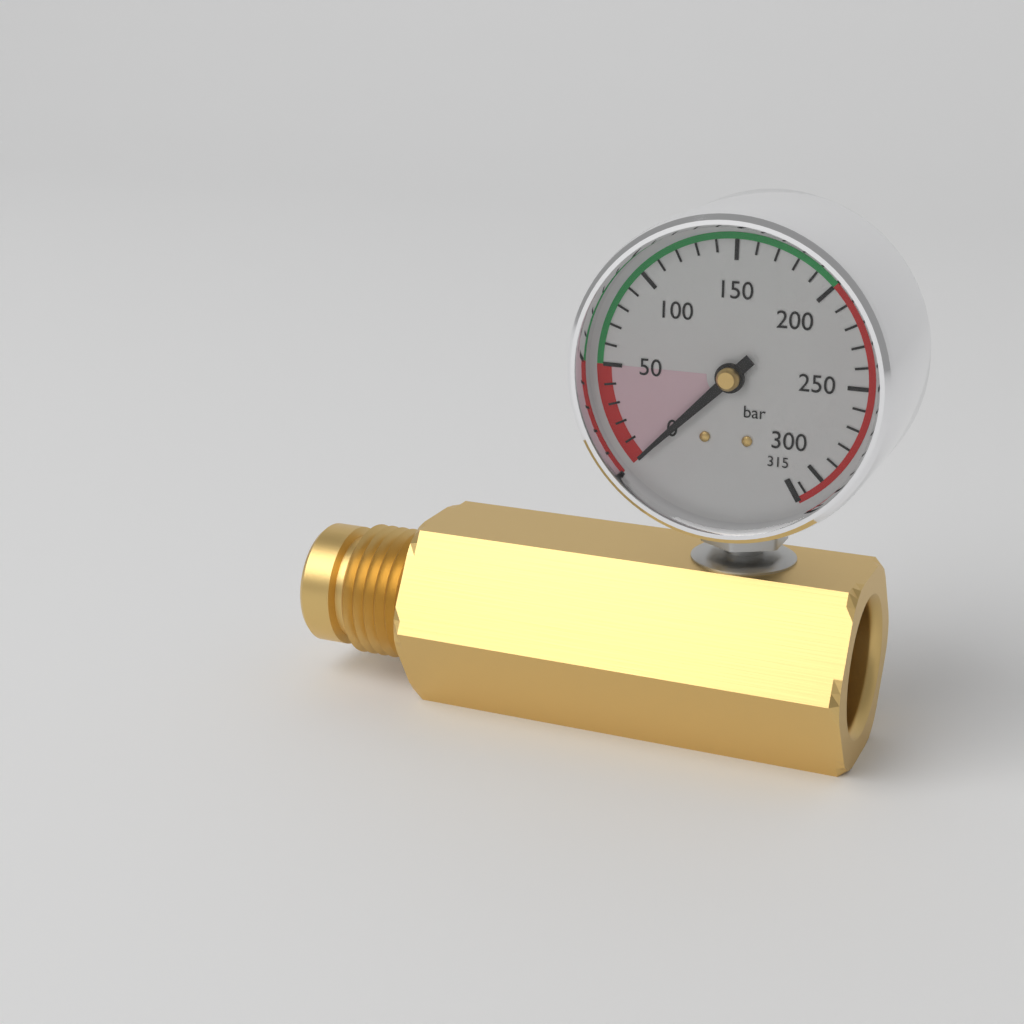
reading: 0 bar
